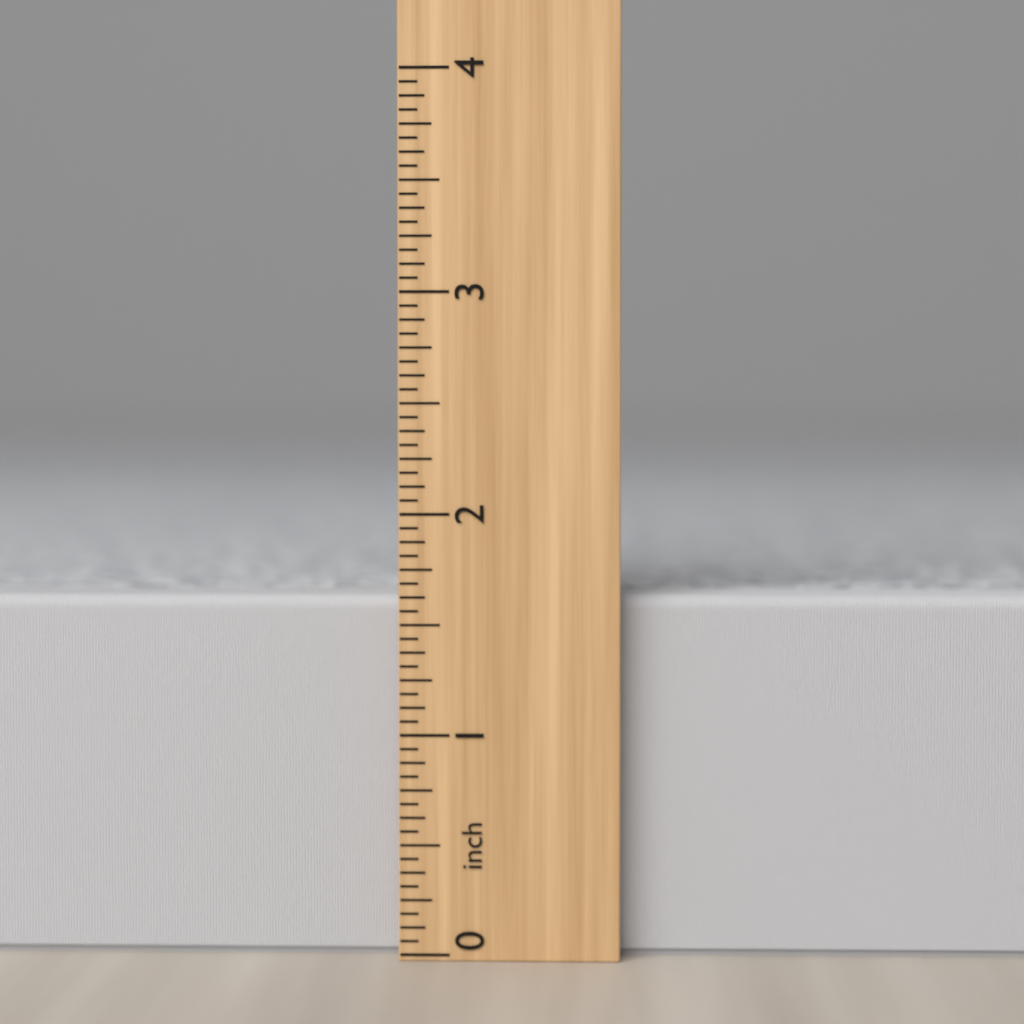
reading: 1.6250 inch
